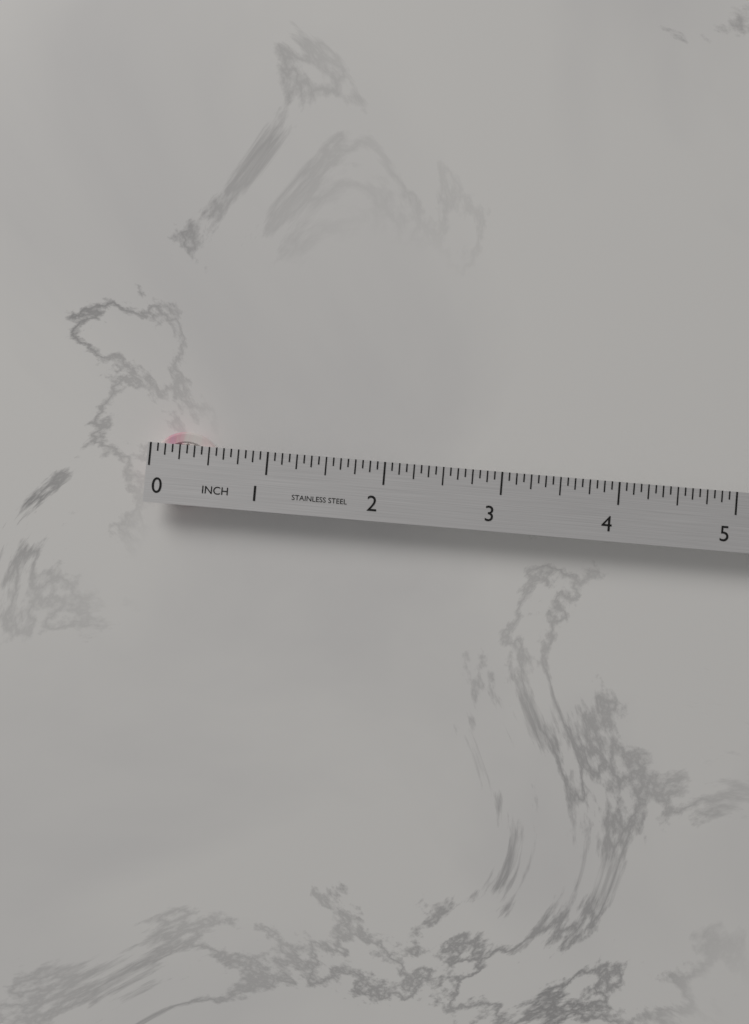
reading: 0.6250 in
